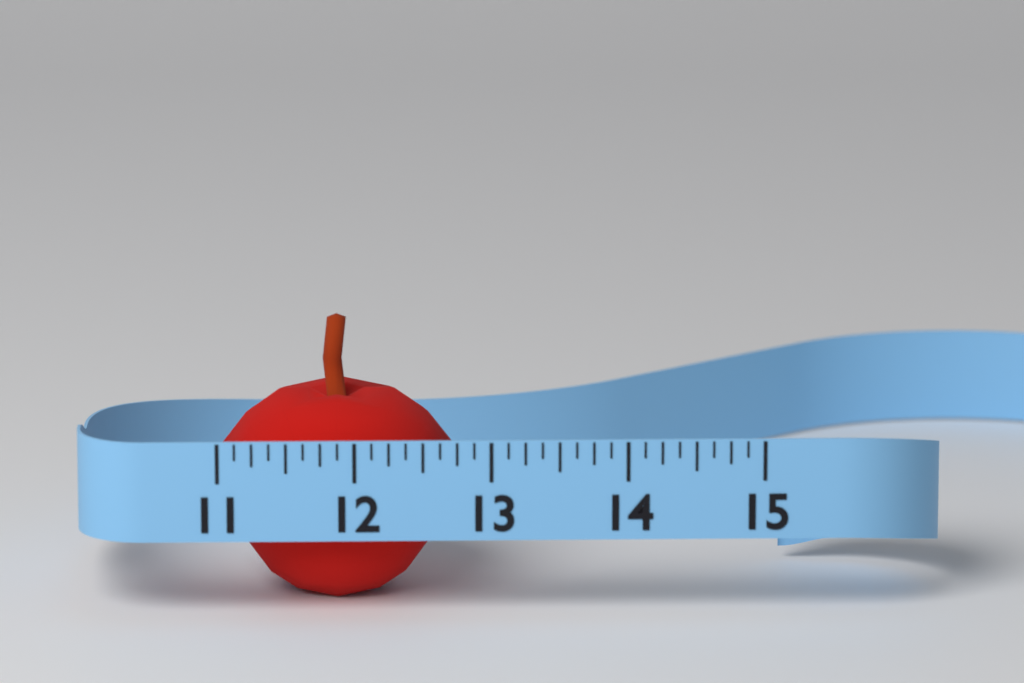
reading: 12.750 (no unit)
